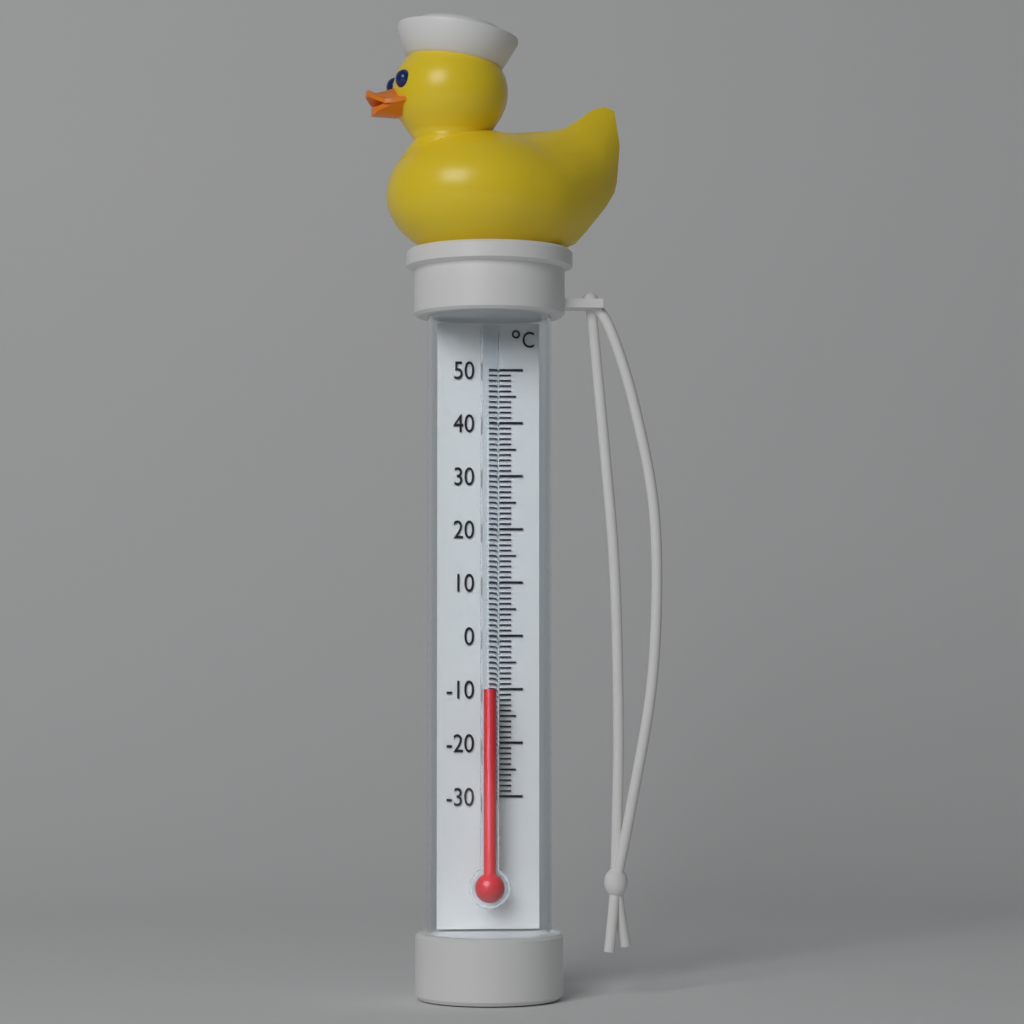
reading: -10 °C
